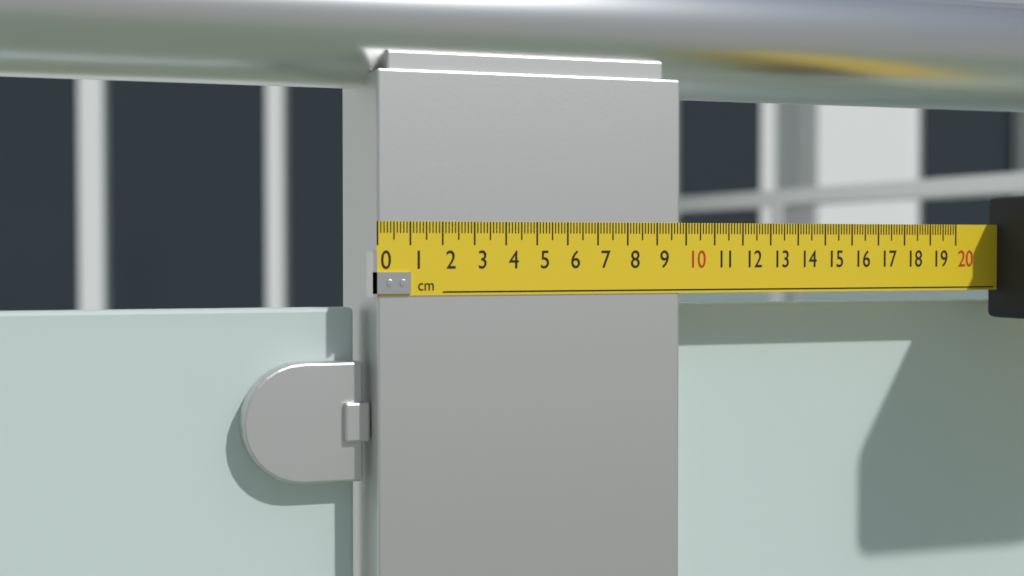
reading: 9.8 cm
